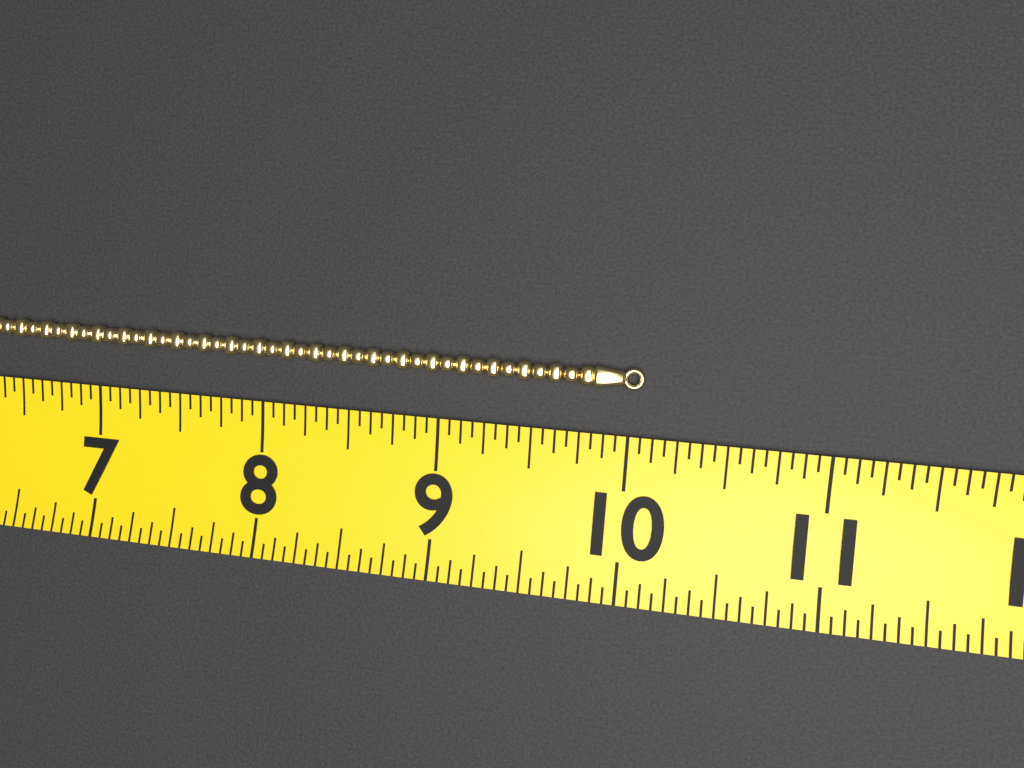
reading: 10.0625 (no unit)
